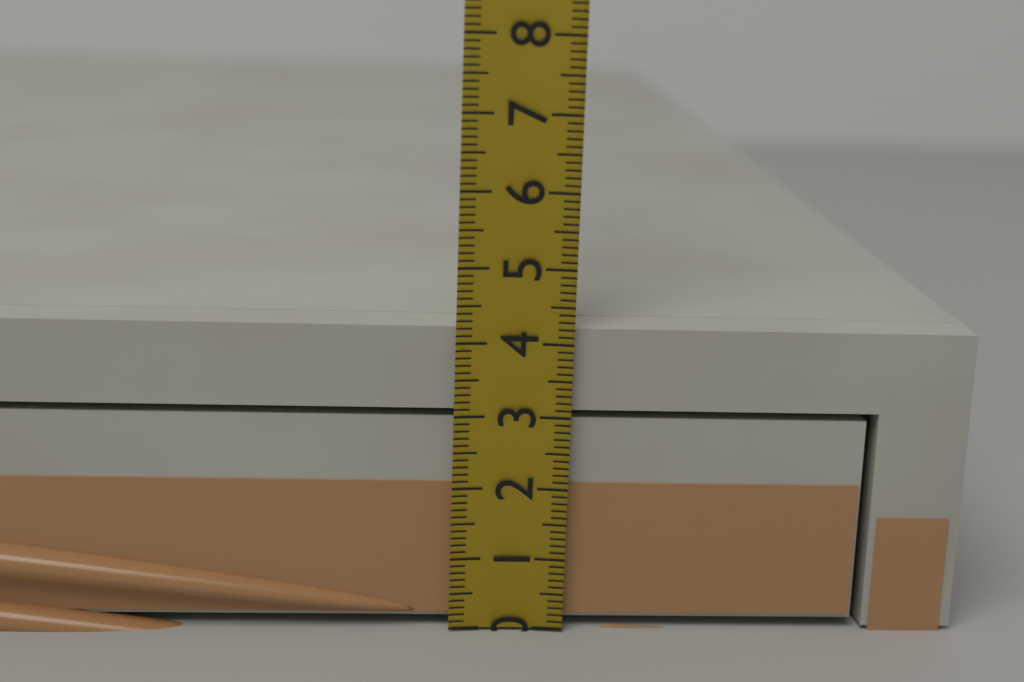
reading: 4.2 (no unit)
